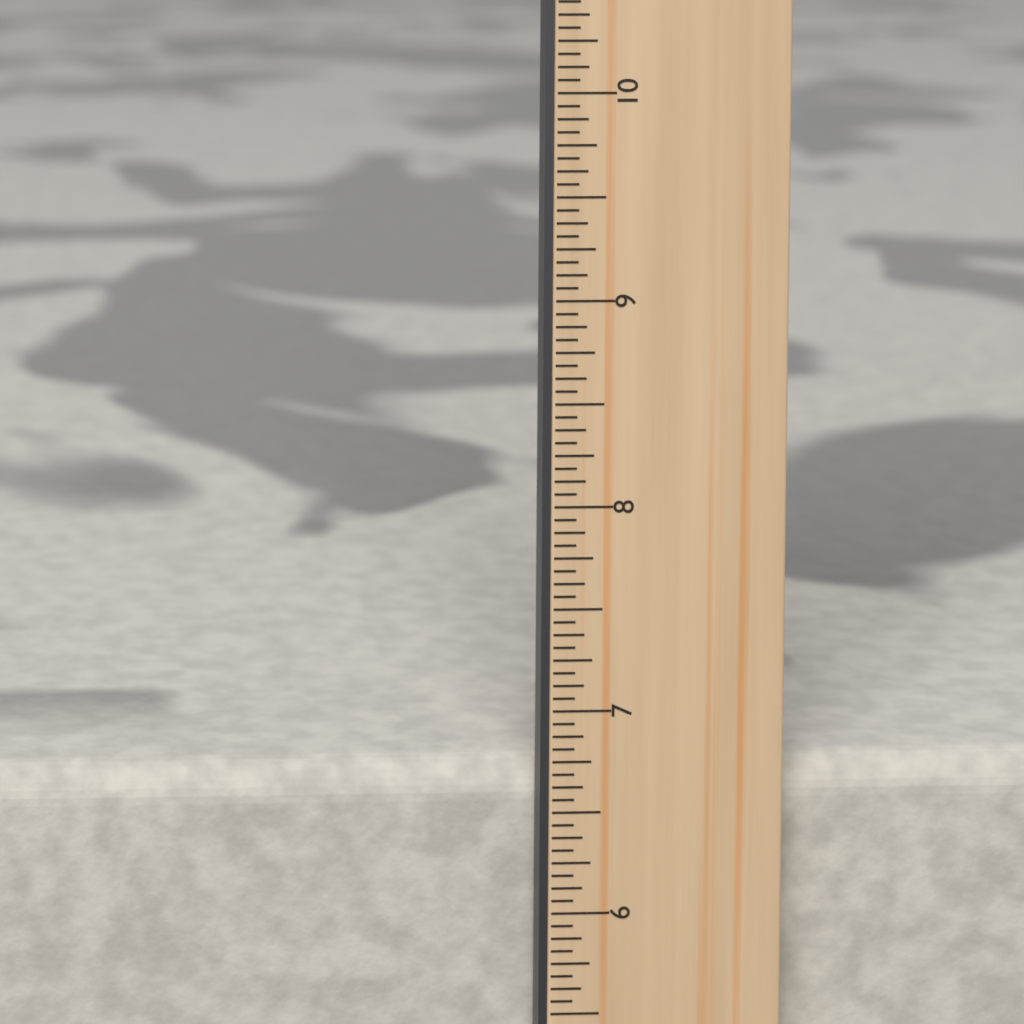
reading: 6.6875 in
